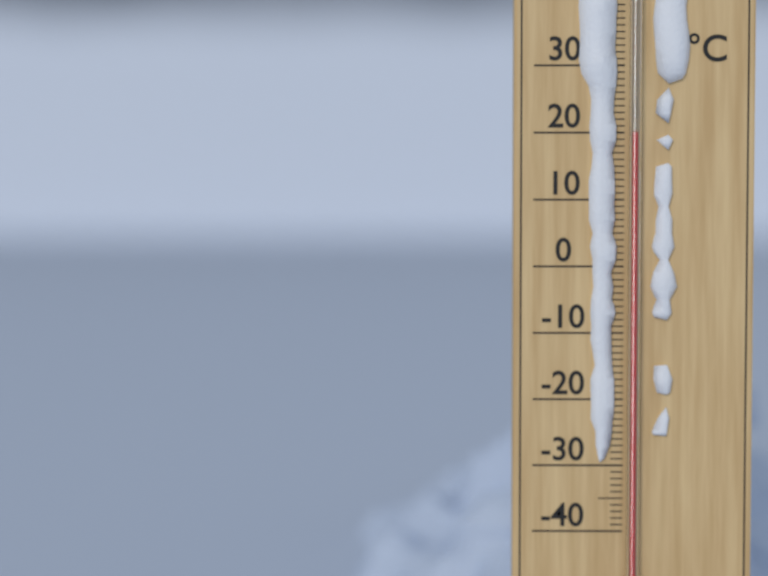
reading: 20 °C
